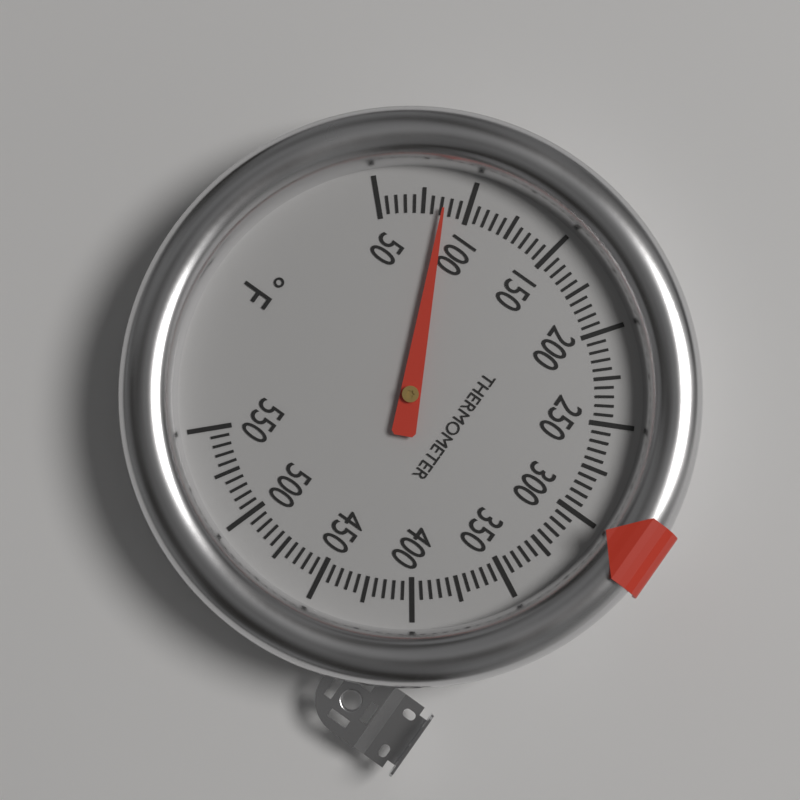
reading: 86 °F
